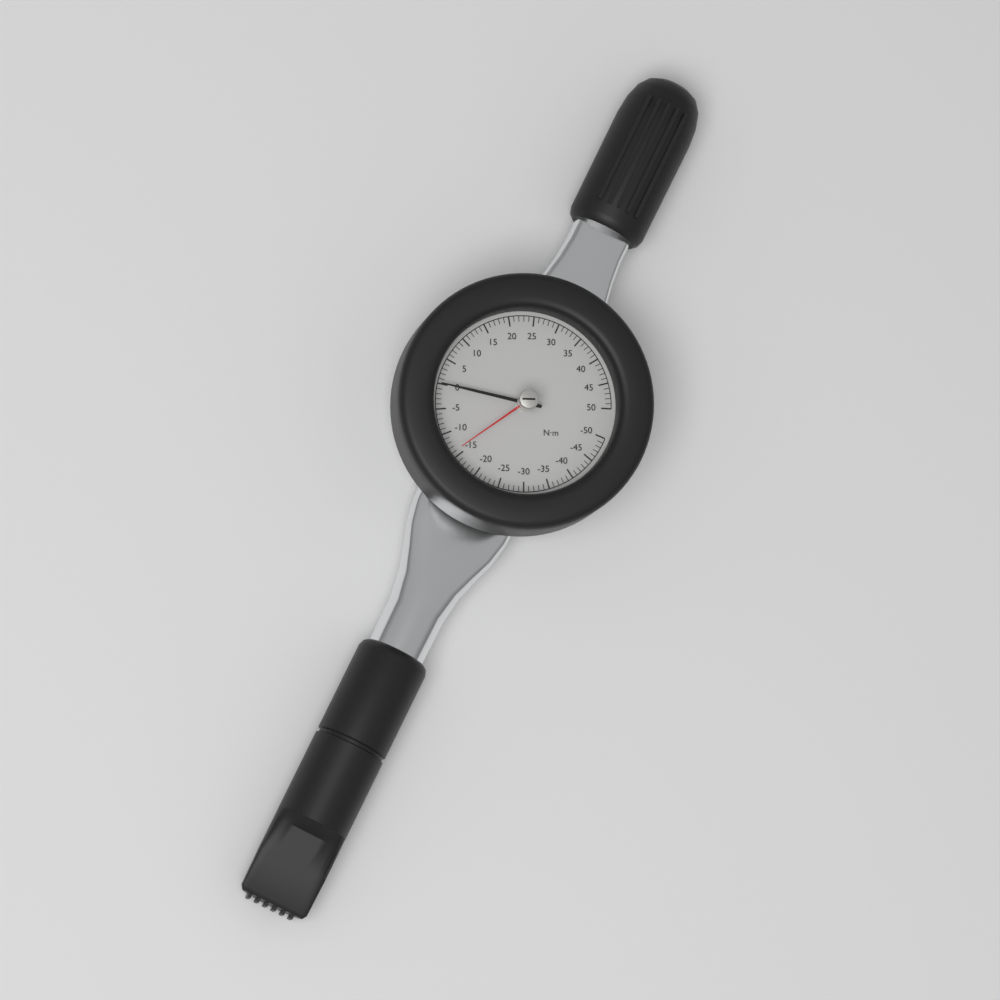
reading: 0 N·m
